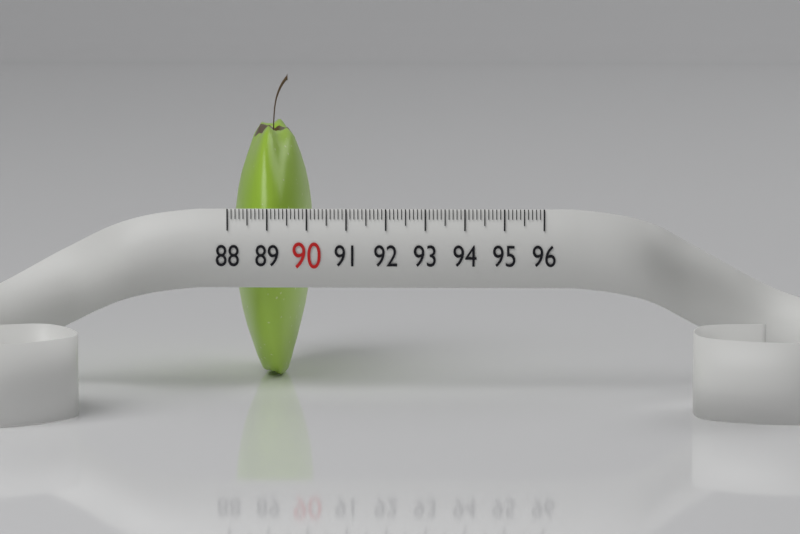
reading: 90.0 (no unit)
